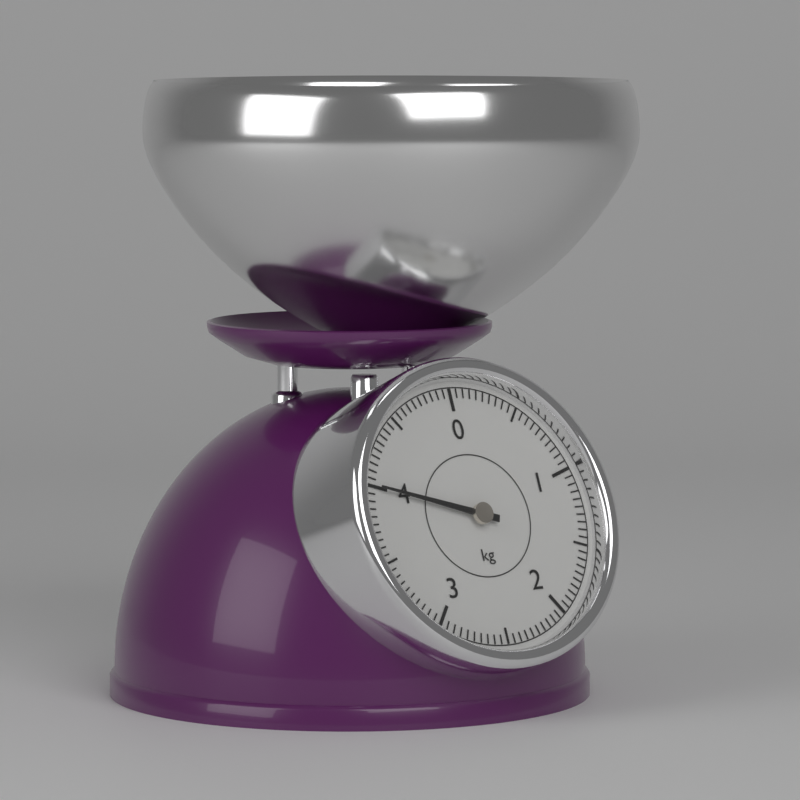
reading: 4.00 kg
